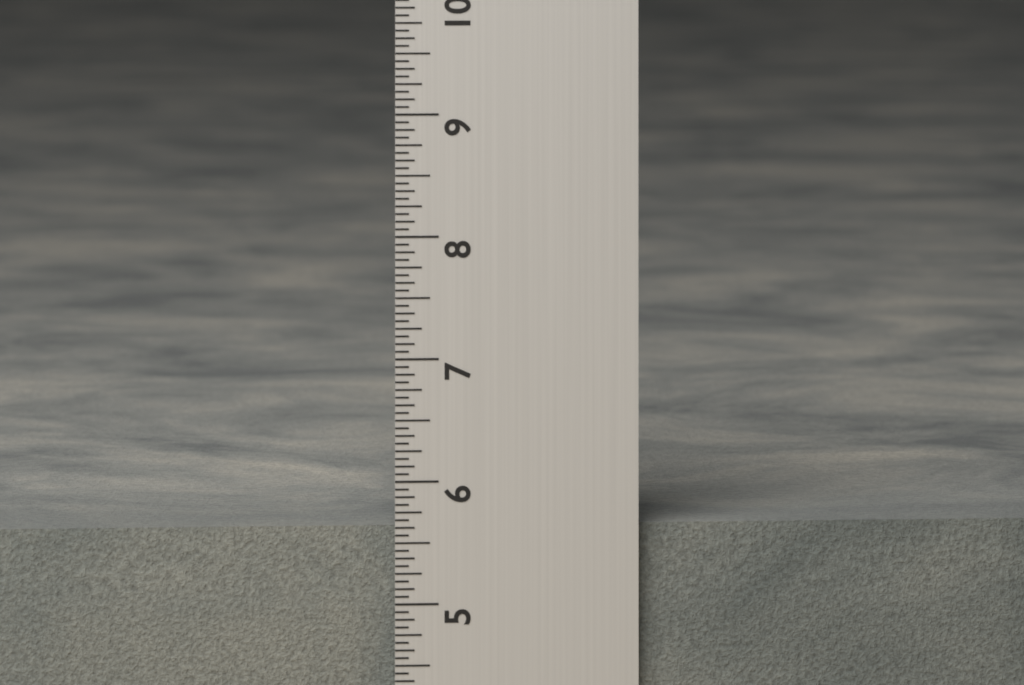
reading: 5.6250 in
